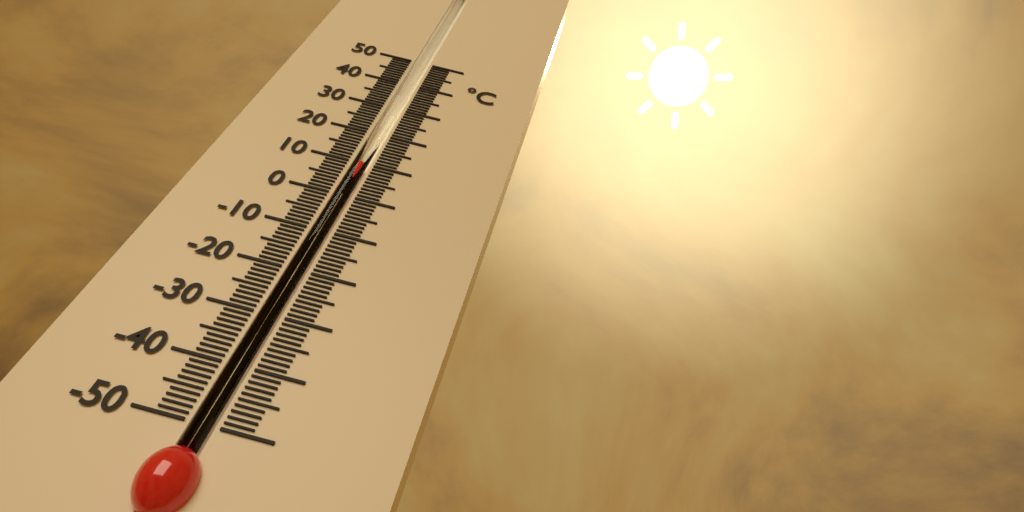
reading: 10 °C
